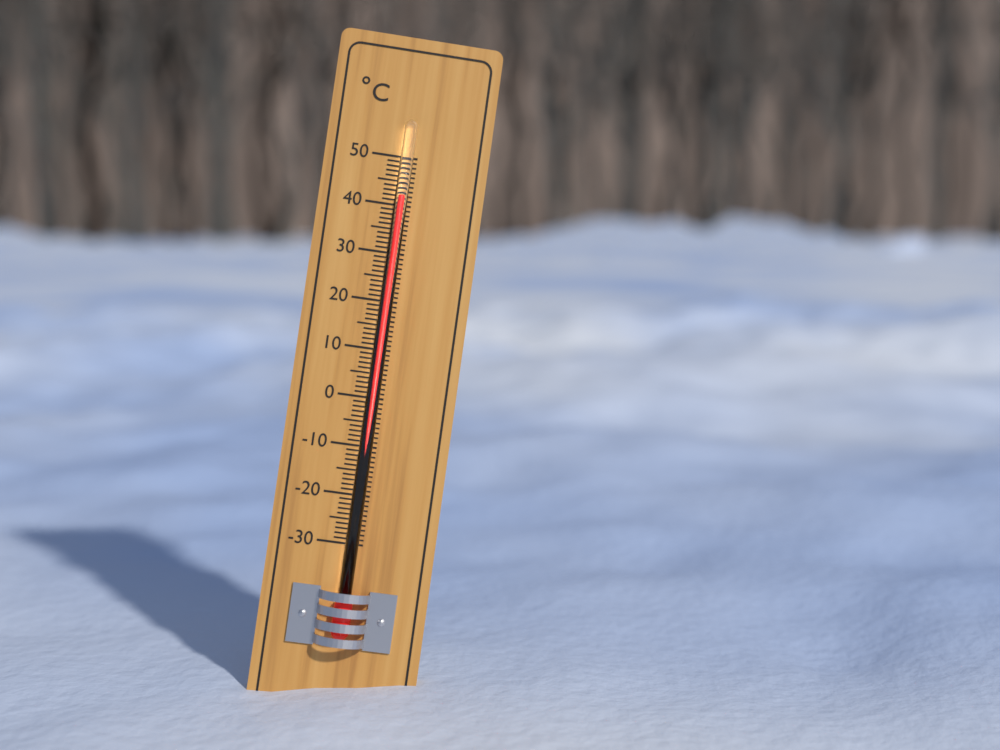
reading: 42 °C
